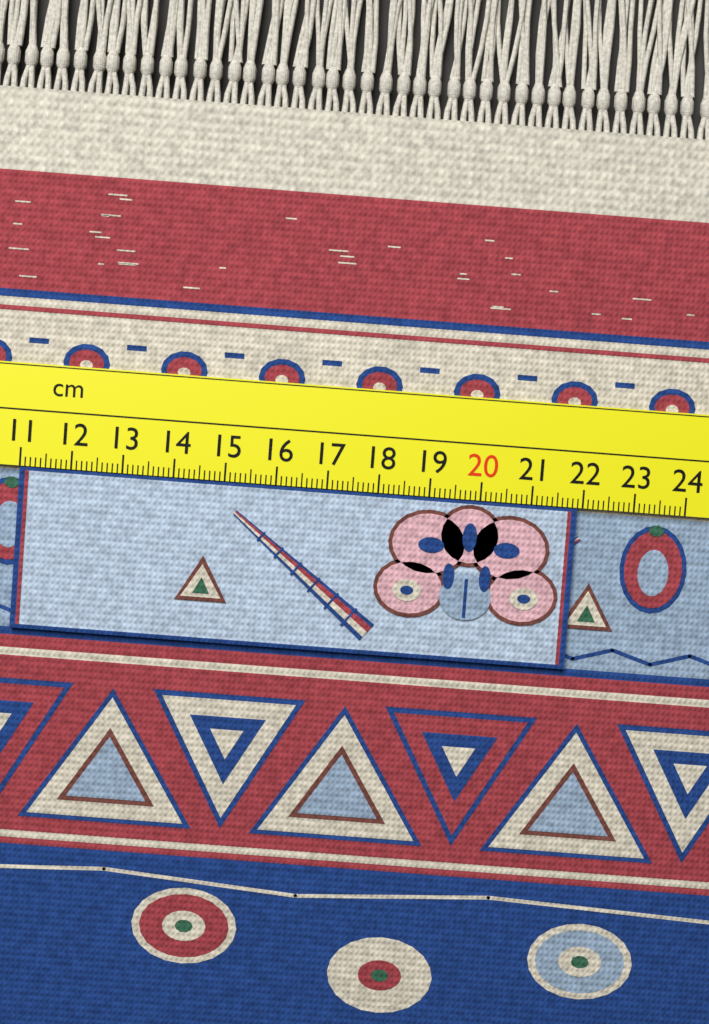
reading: 21.9 cm
